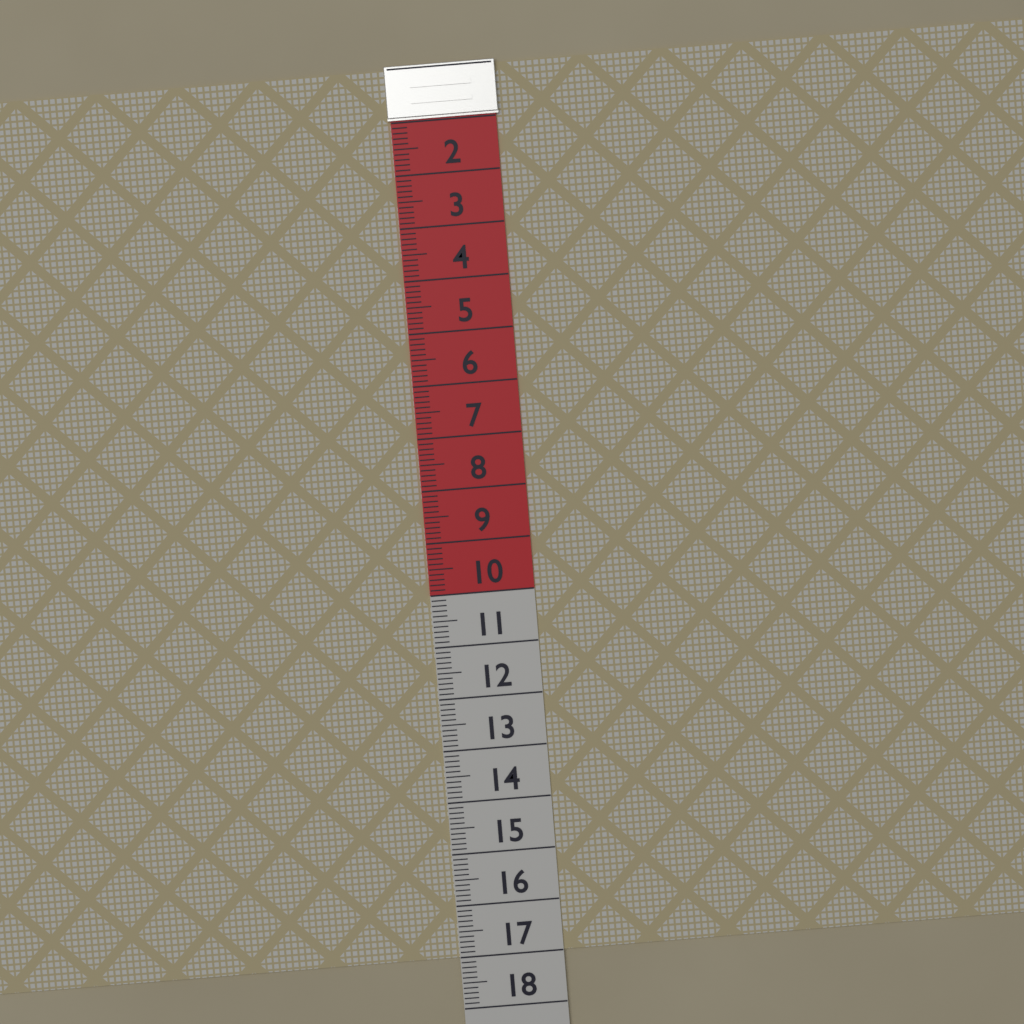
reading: 17.0 (no unit)
